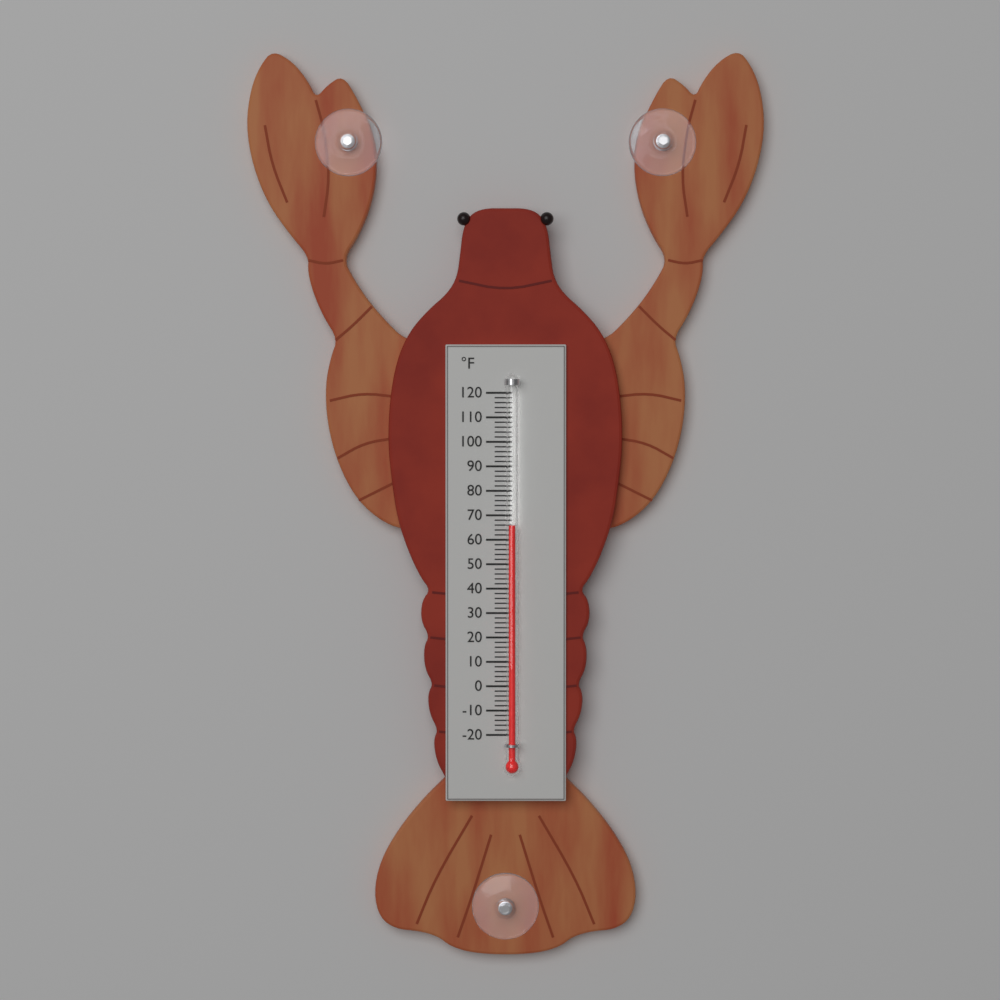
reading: 66 °F
